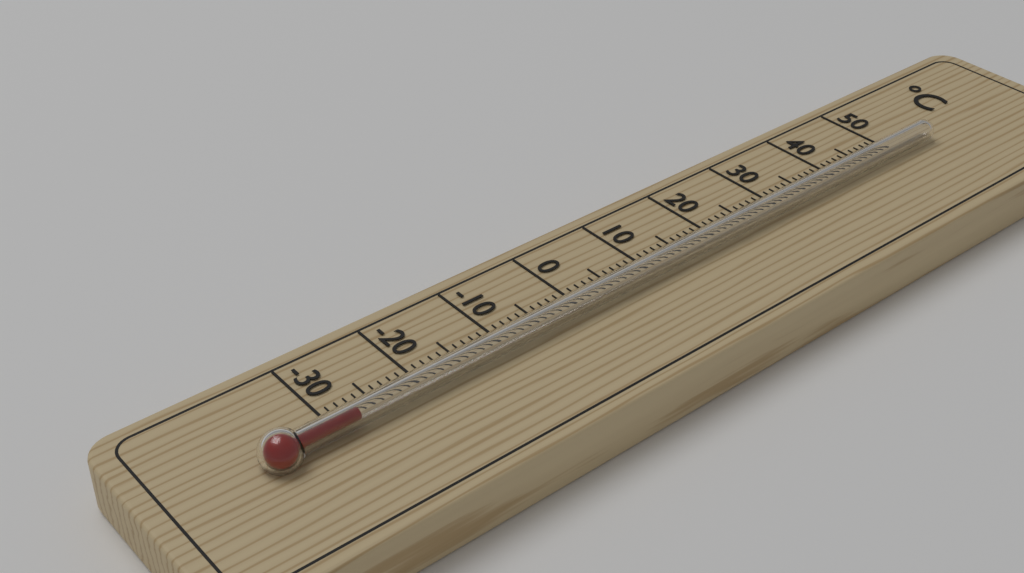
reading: -28 °C
